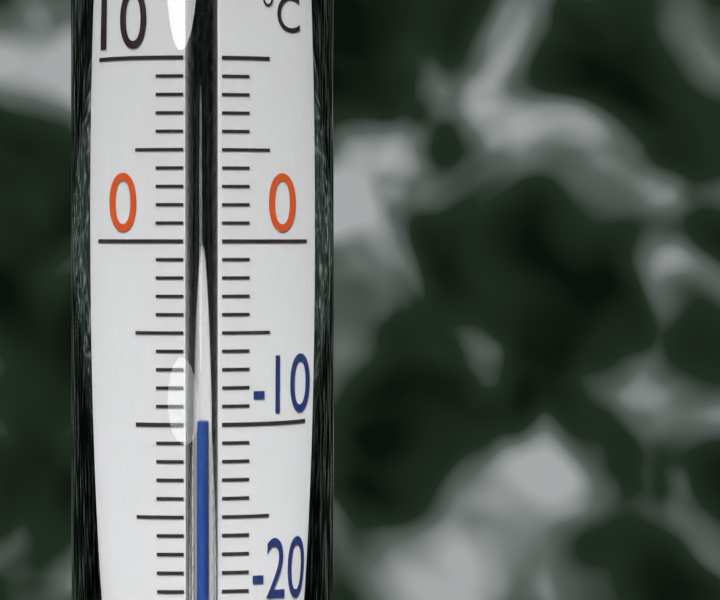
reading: -10 °C
